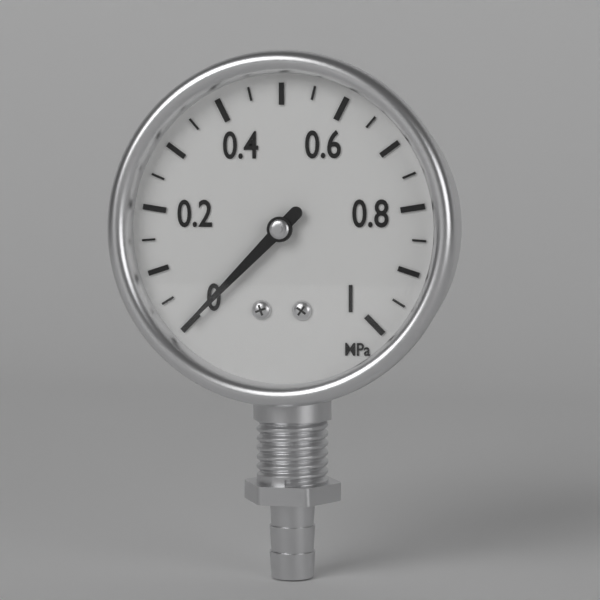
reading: 0.00 MPa
